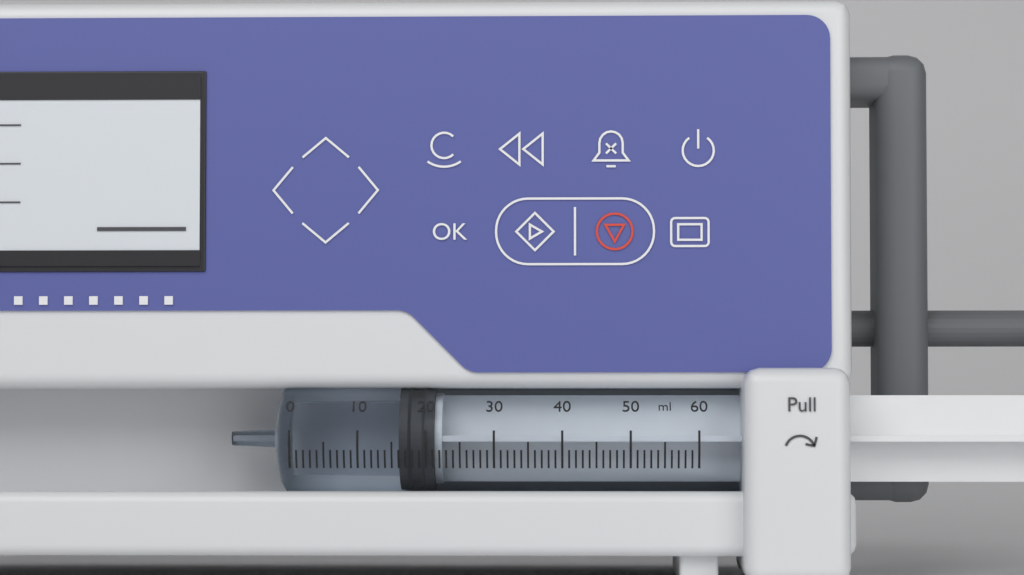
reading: 16 ml
